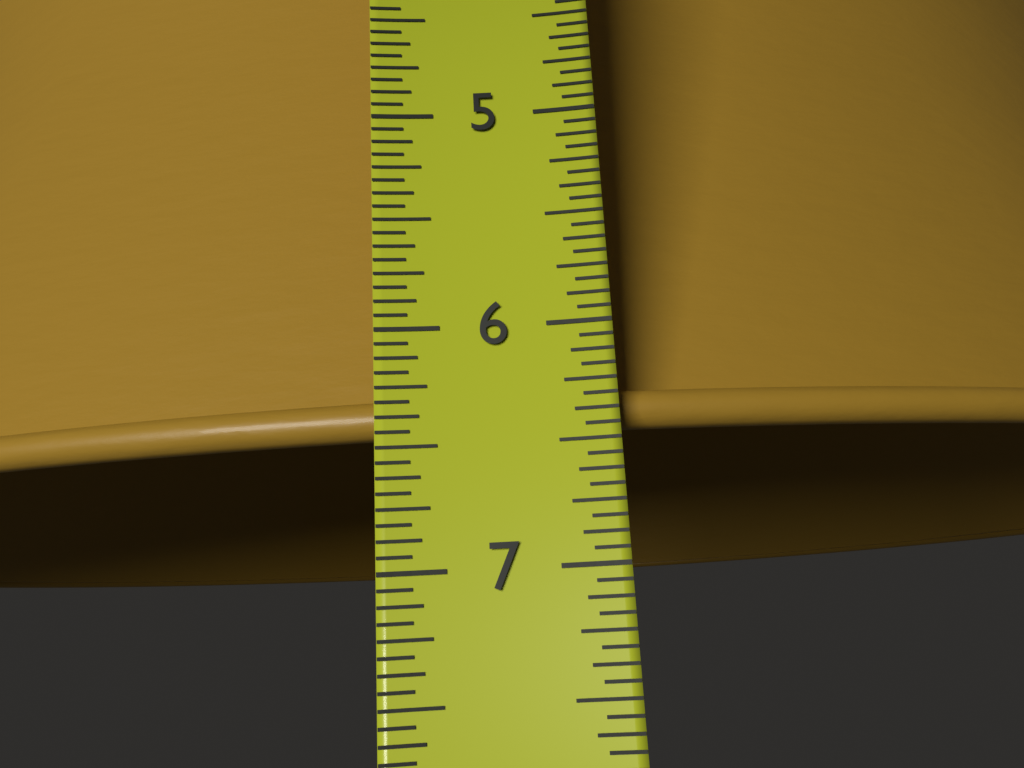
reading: 6.4375 in
